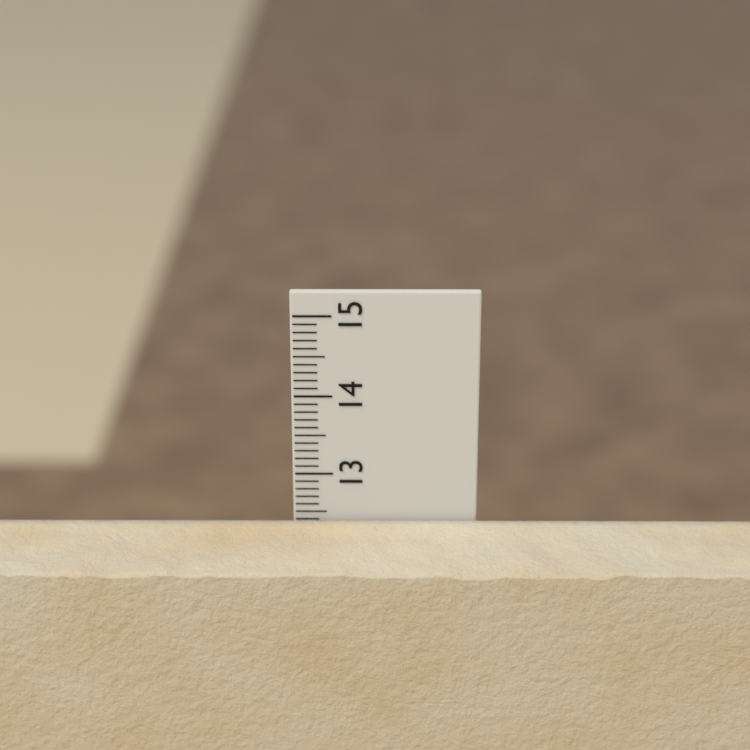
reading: 12.4 cm
